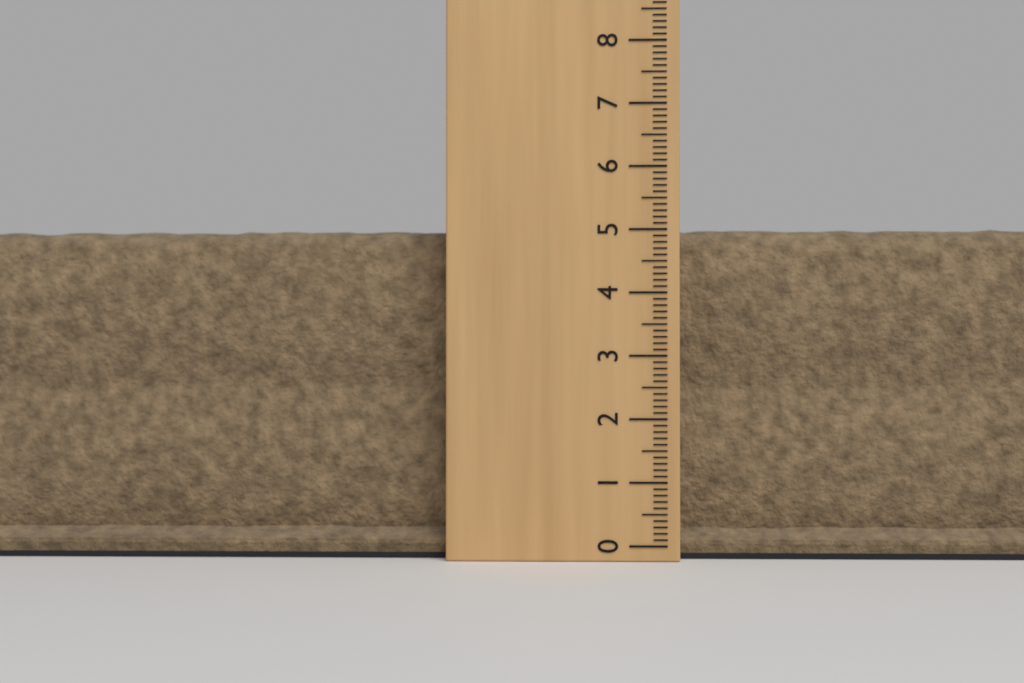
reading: 5.1 (no unit)
